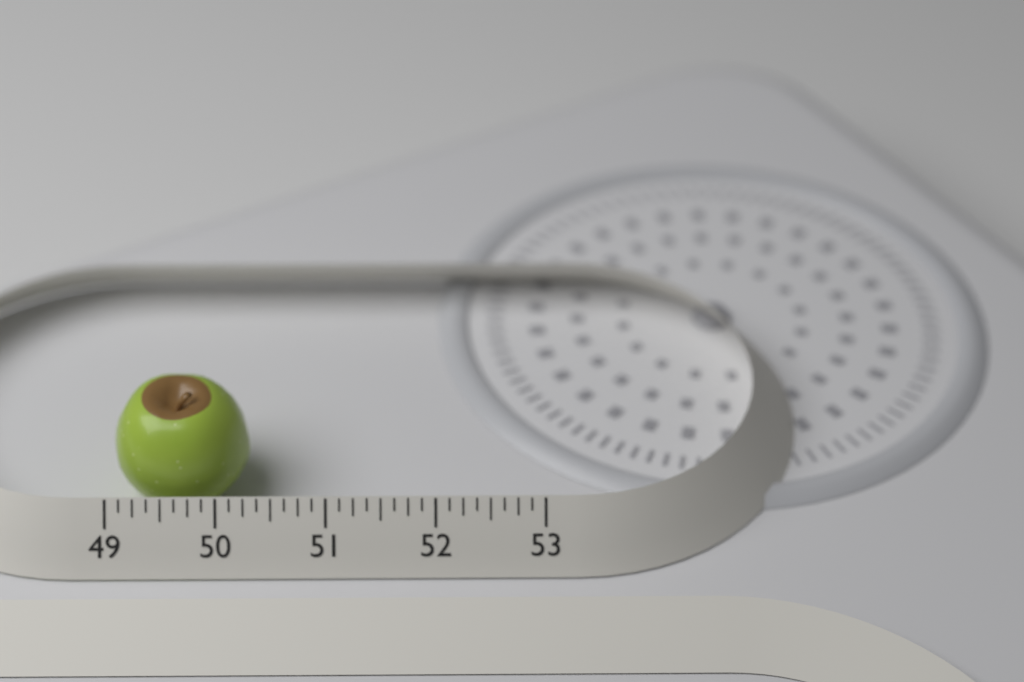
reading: 50.250 (no unit)
